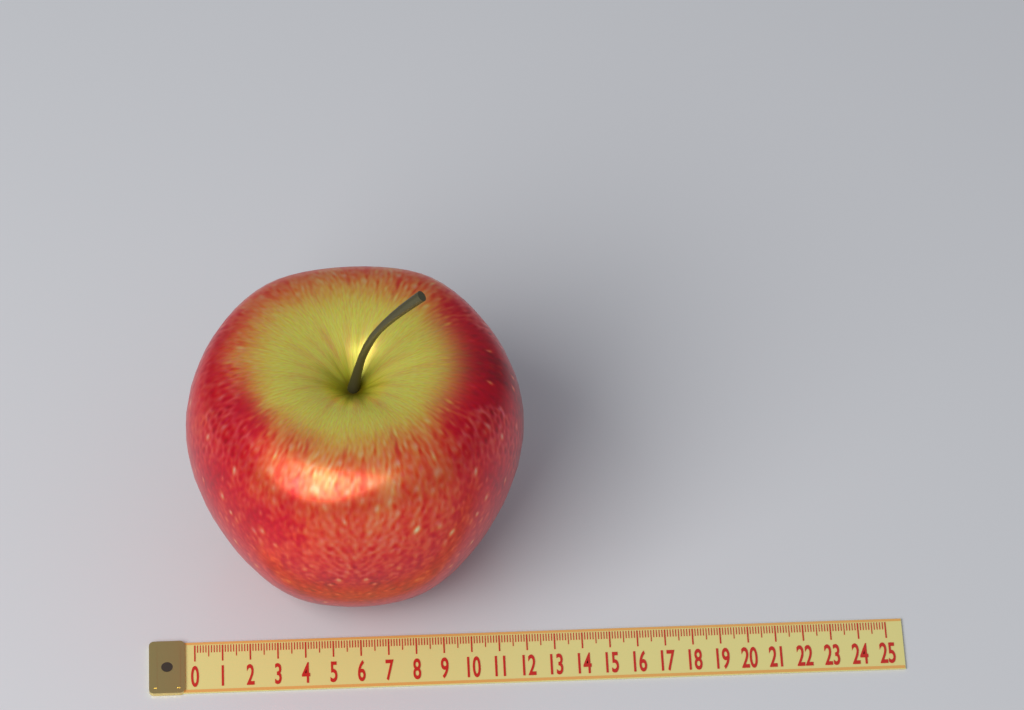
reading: 12.1 (no unit)
